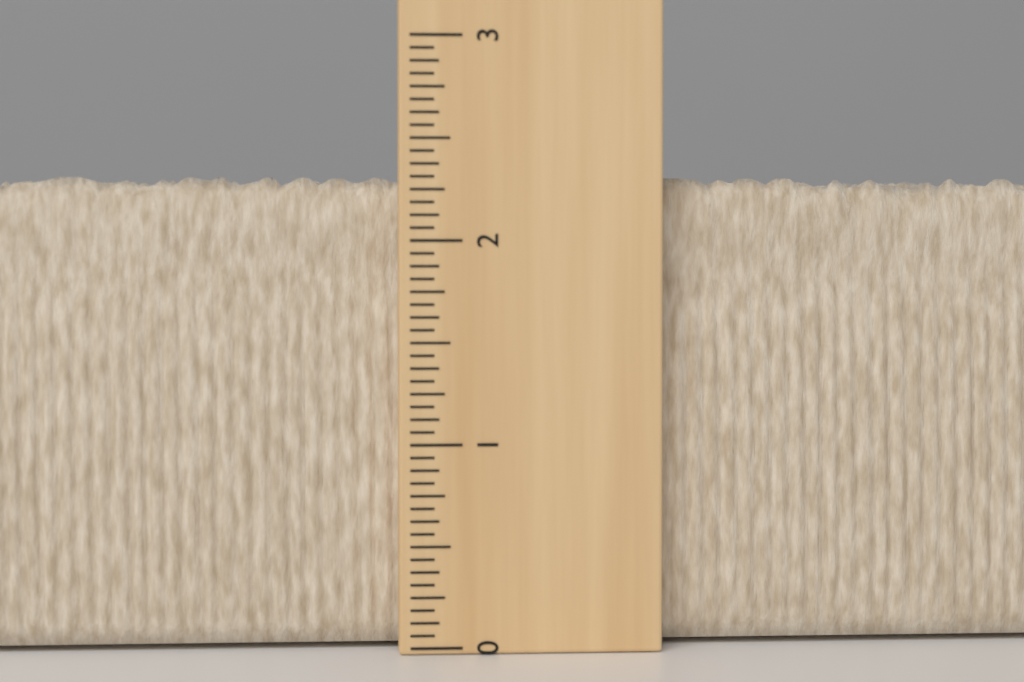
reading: 2.3125 (no unit)
